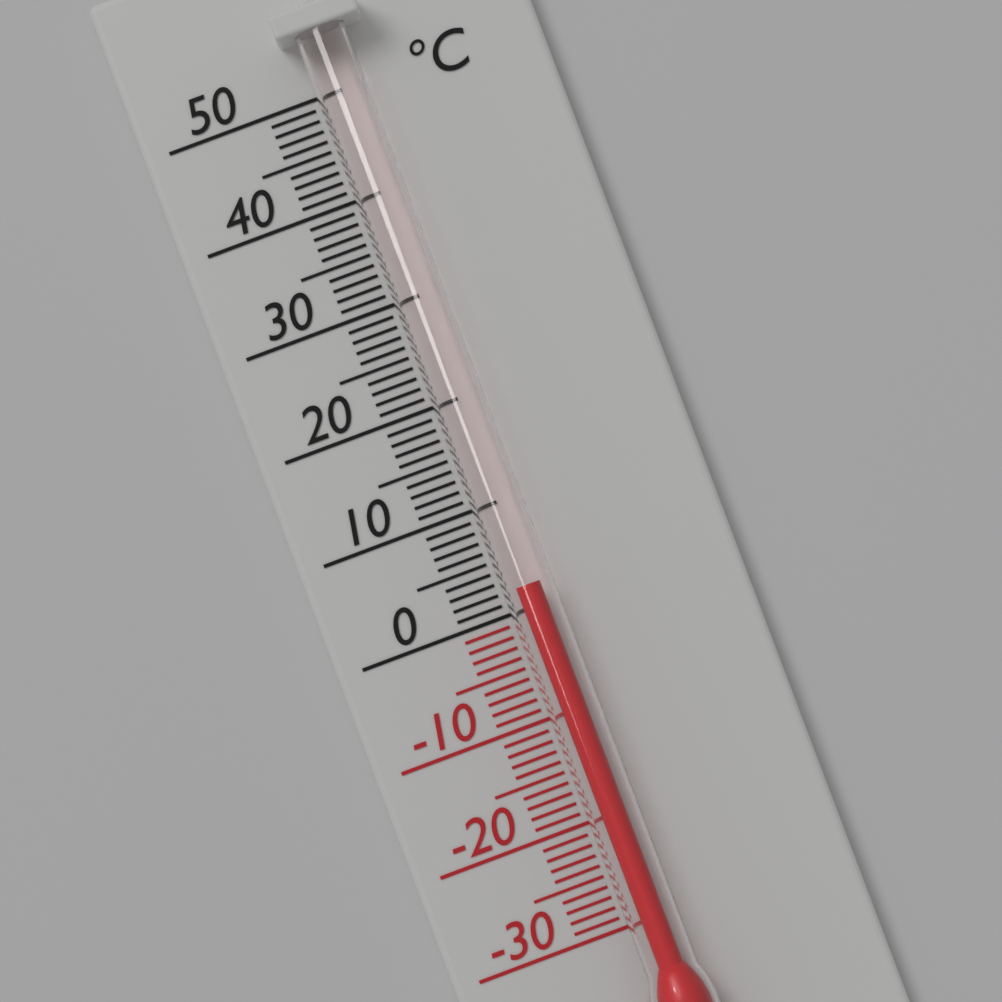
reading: 2 °C
